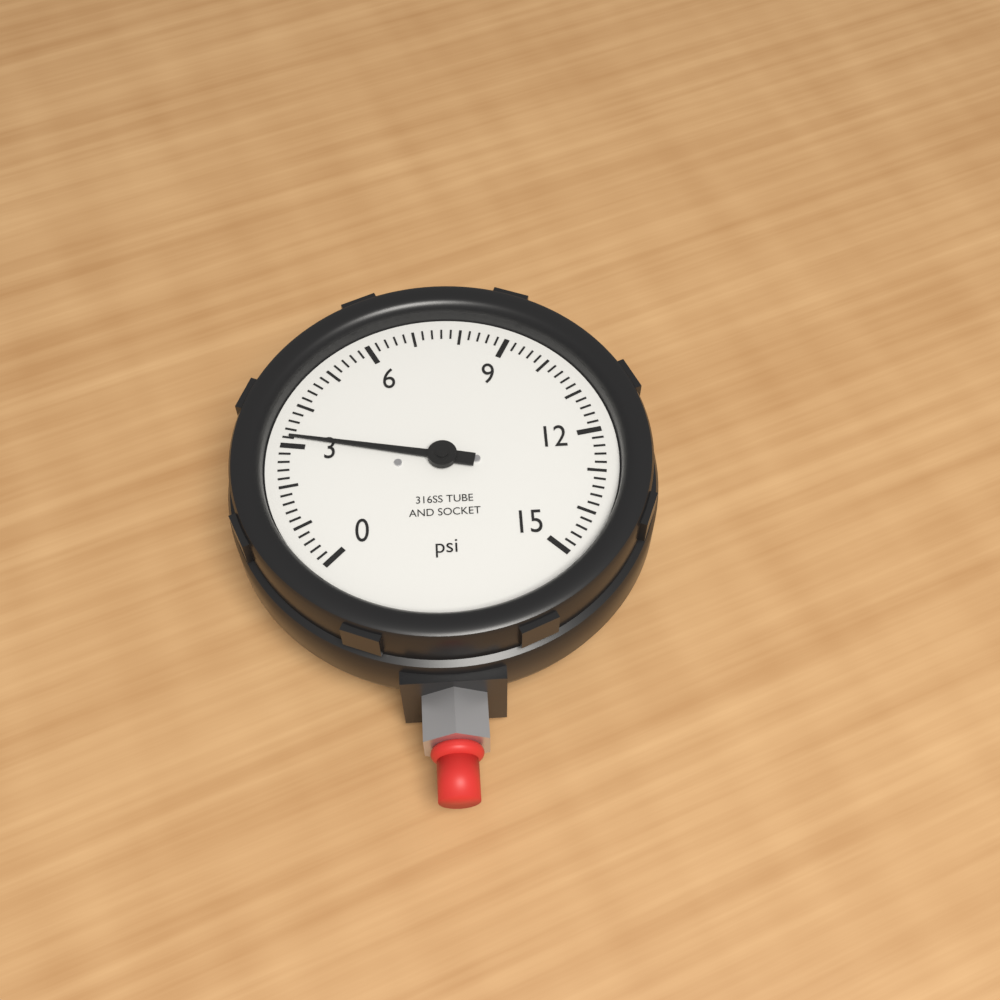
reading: 3.2 psi
